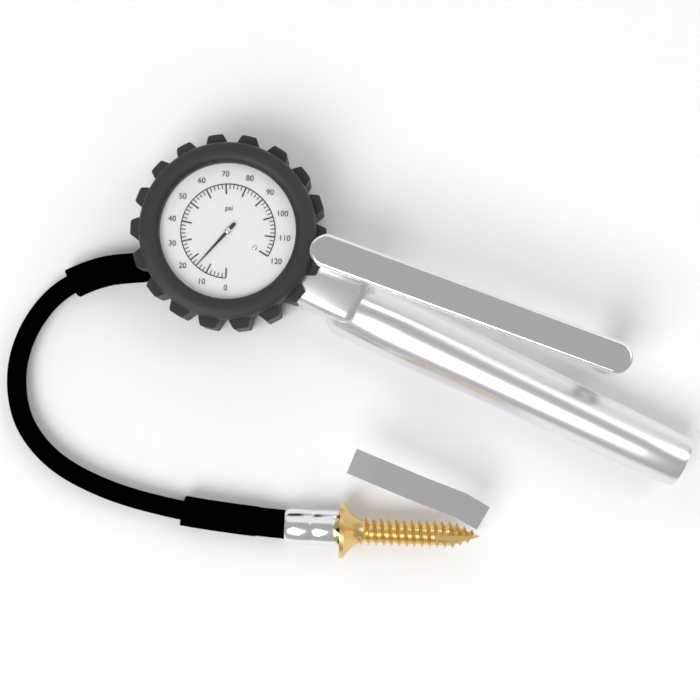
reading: 16 psi
